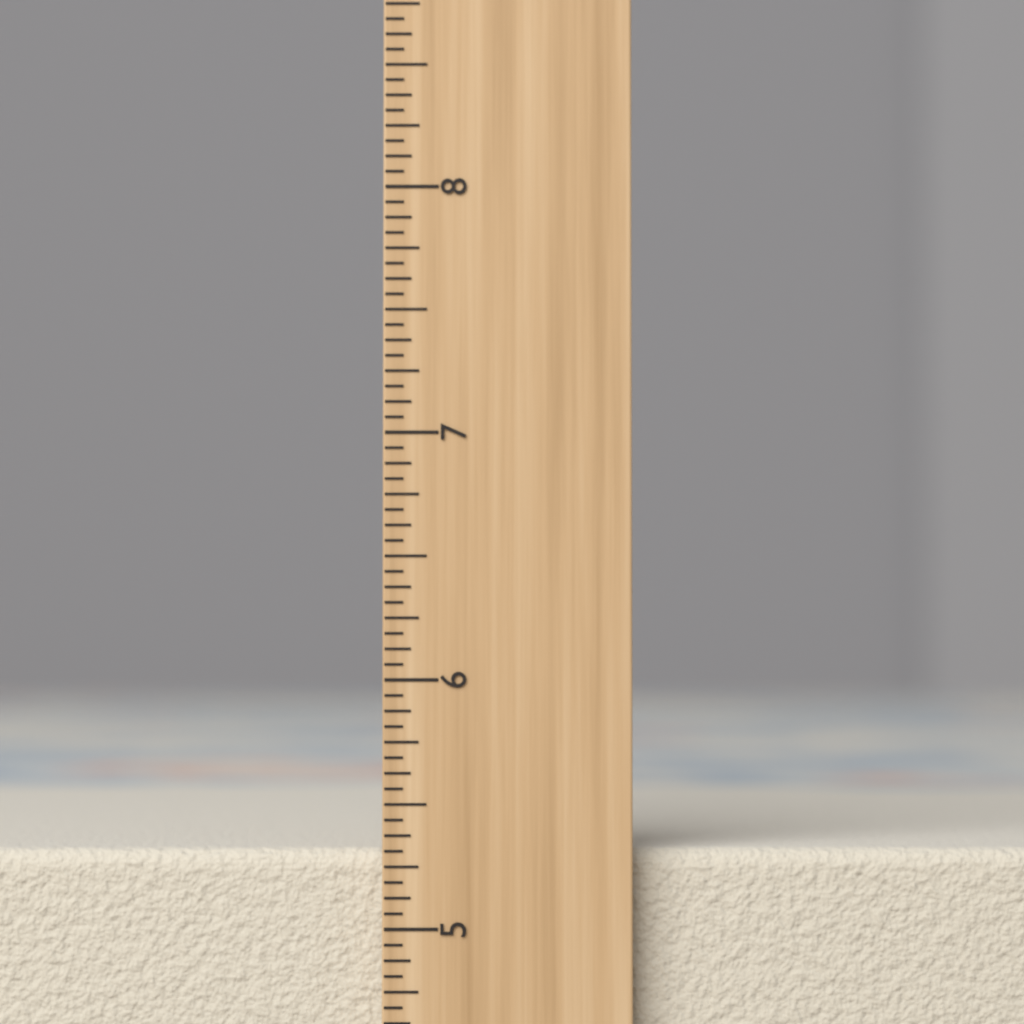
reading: 5.3125 inch
